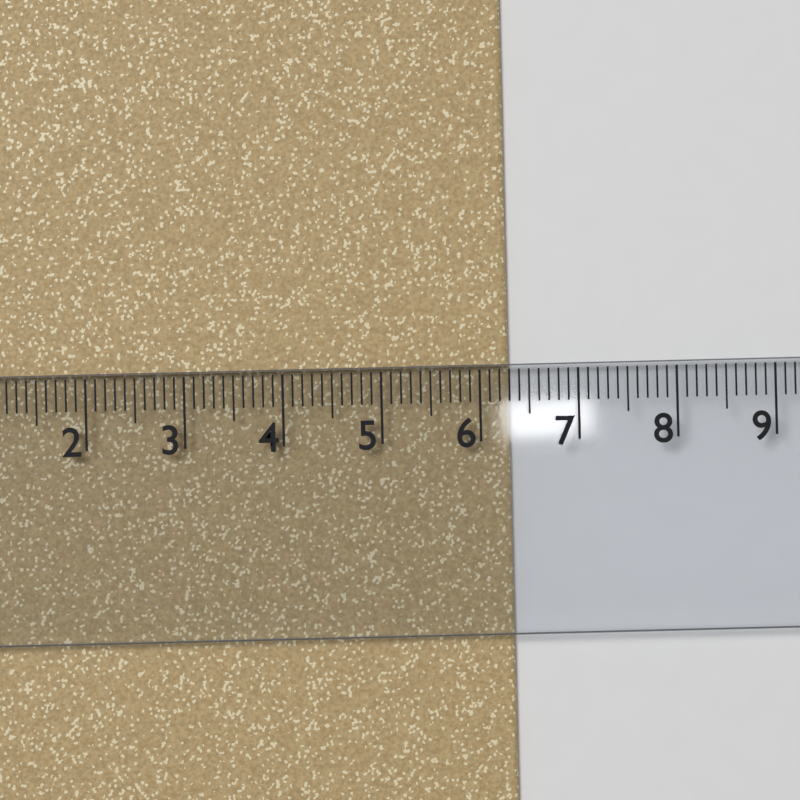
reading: 6.3 cm
